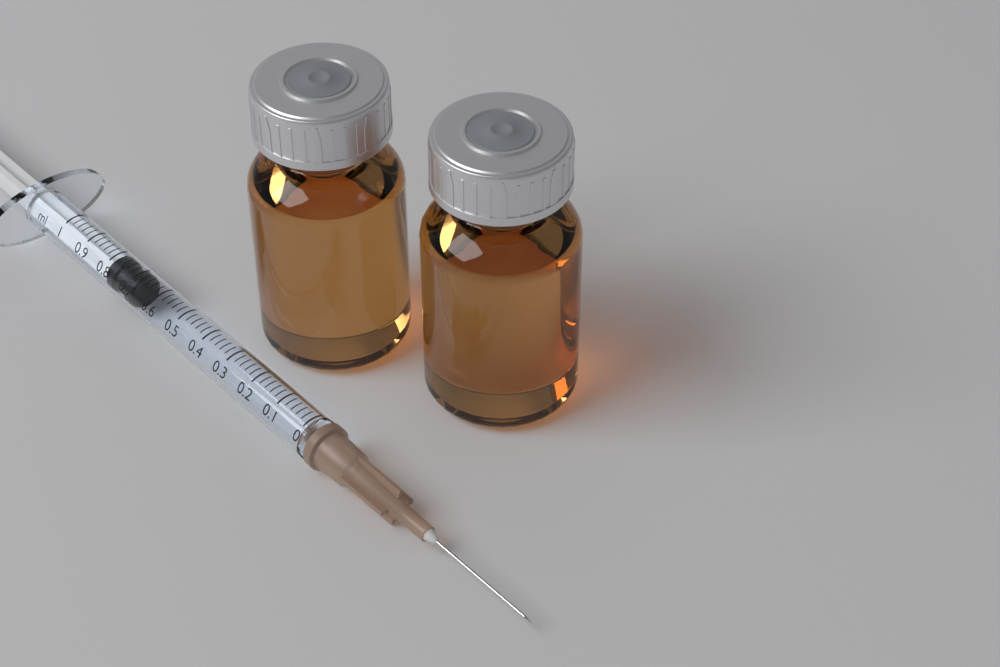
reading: 0.68 ml
